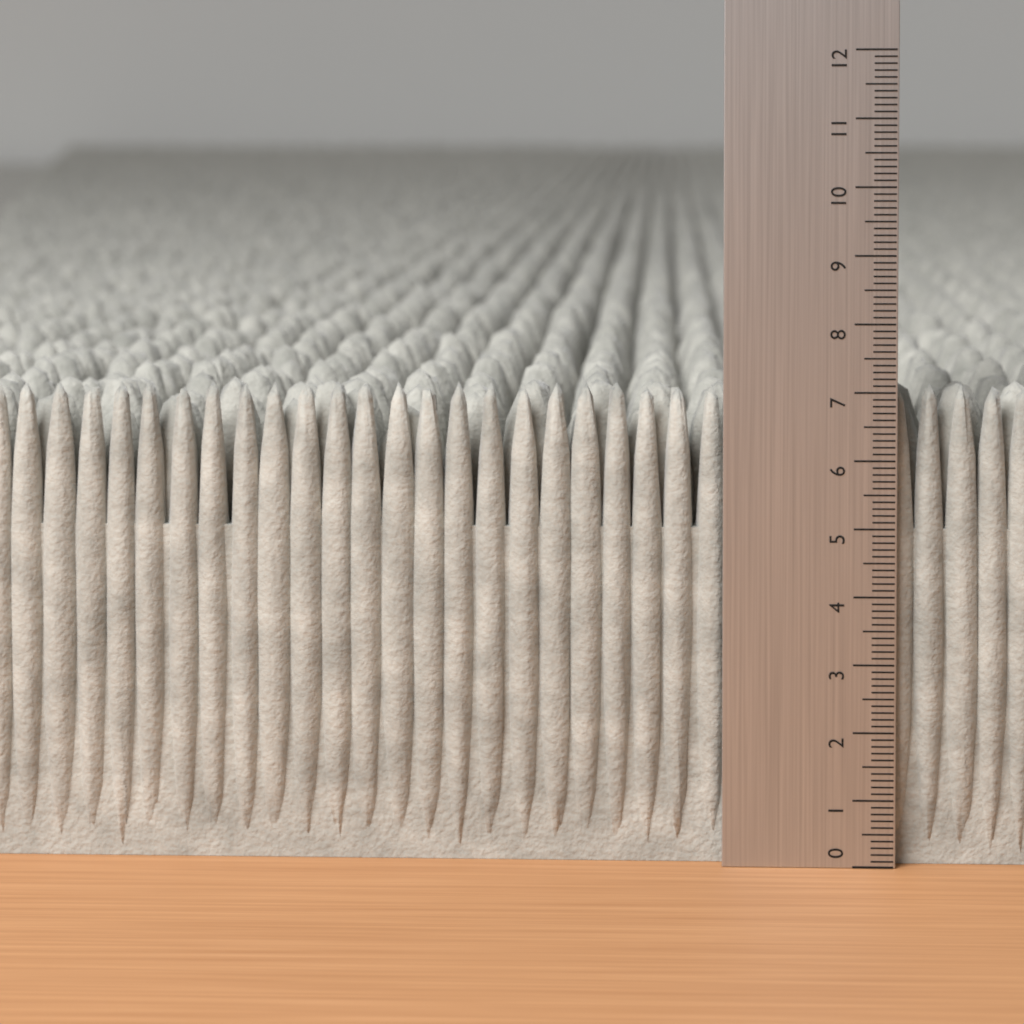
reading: 7.1 (no unit)
